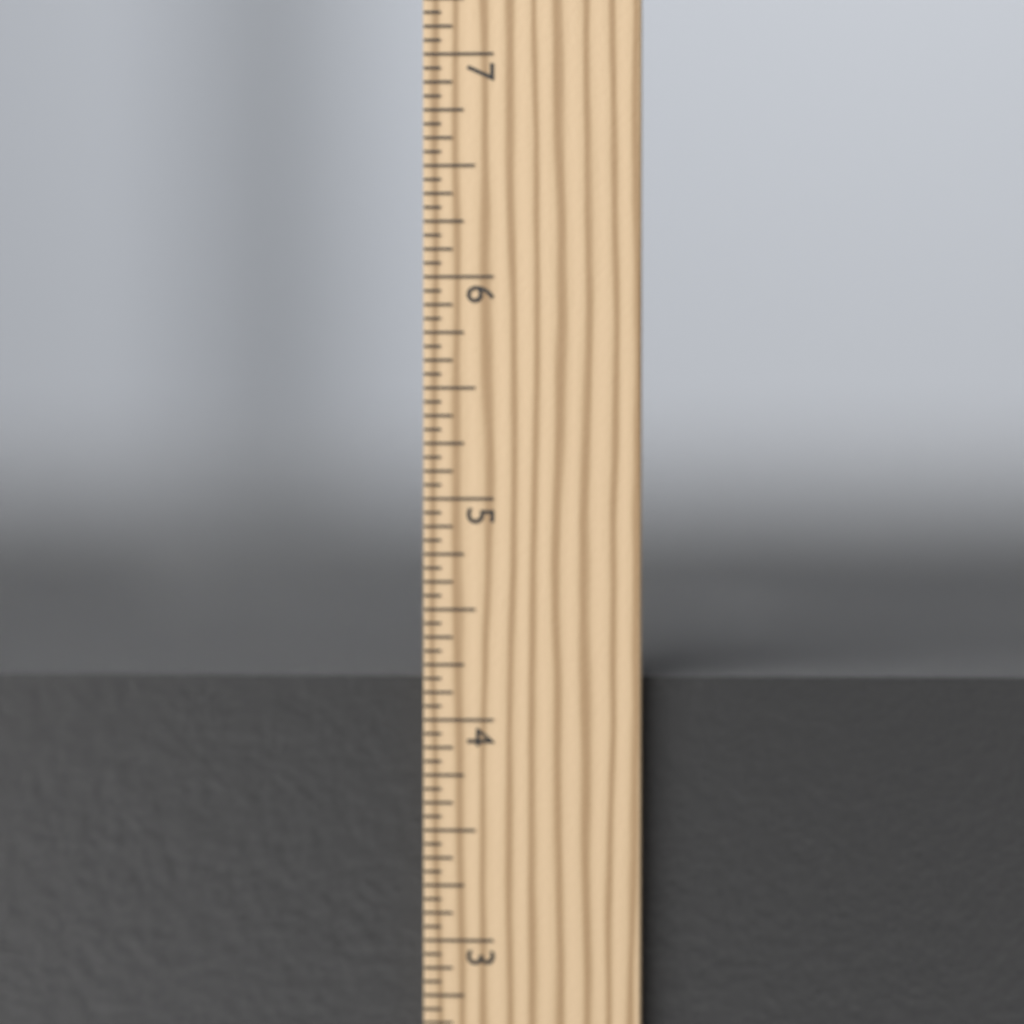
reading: 4.1875 in
